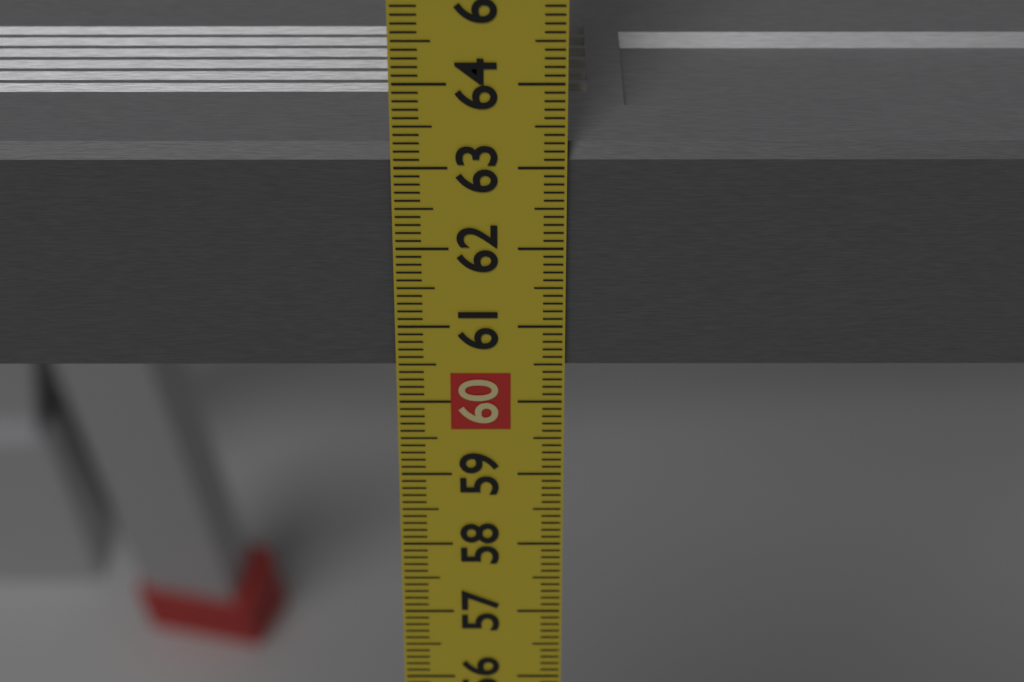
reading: 63.2 cm
